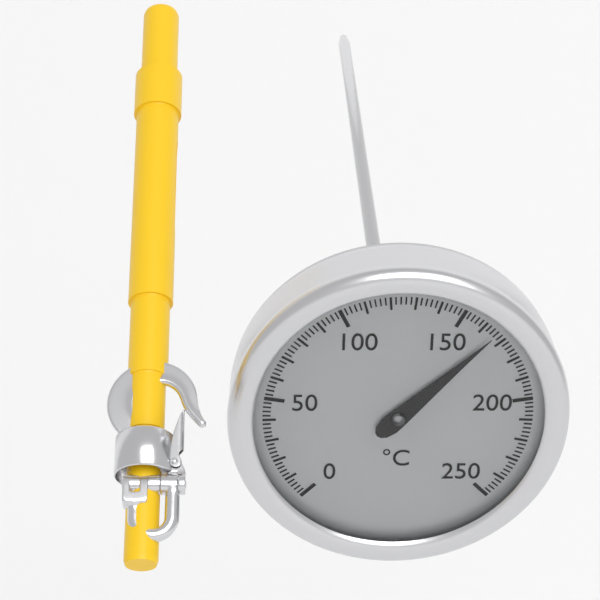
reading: 166 °C
